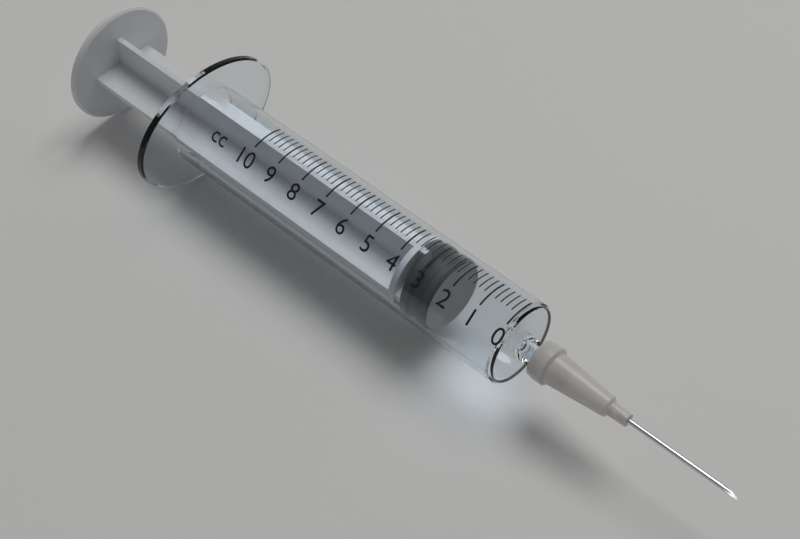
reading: 2.4 cc
